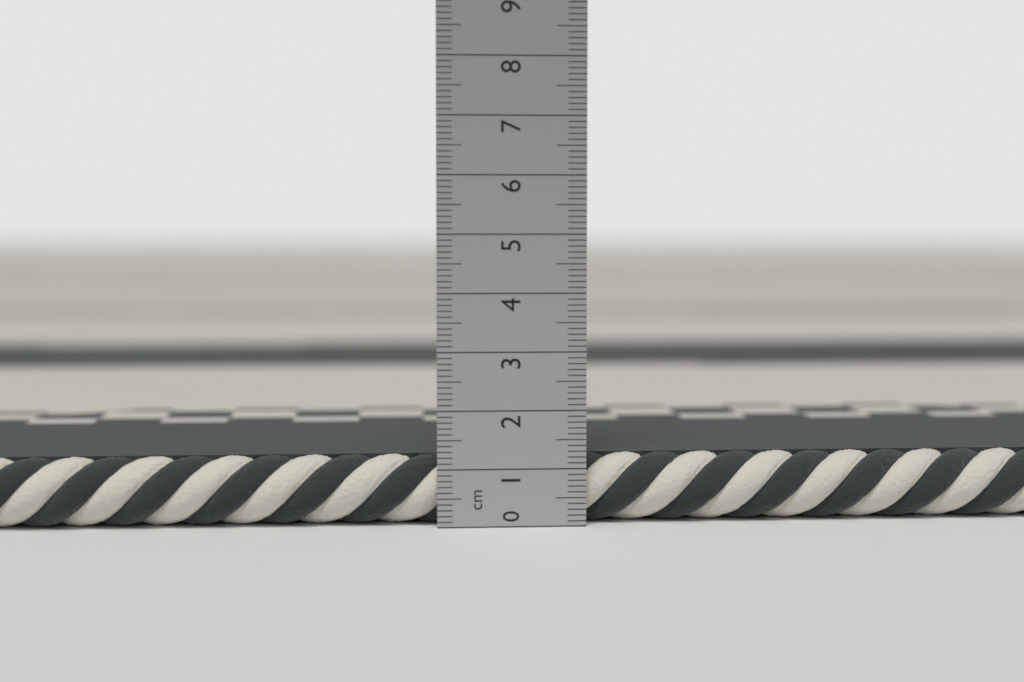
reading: 1.2 cm
